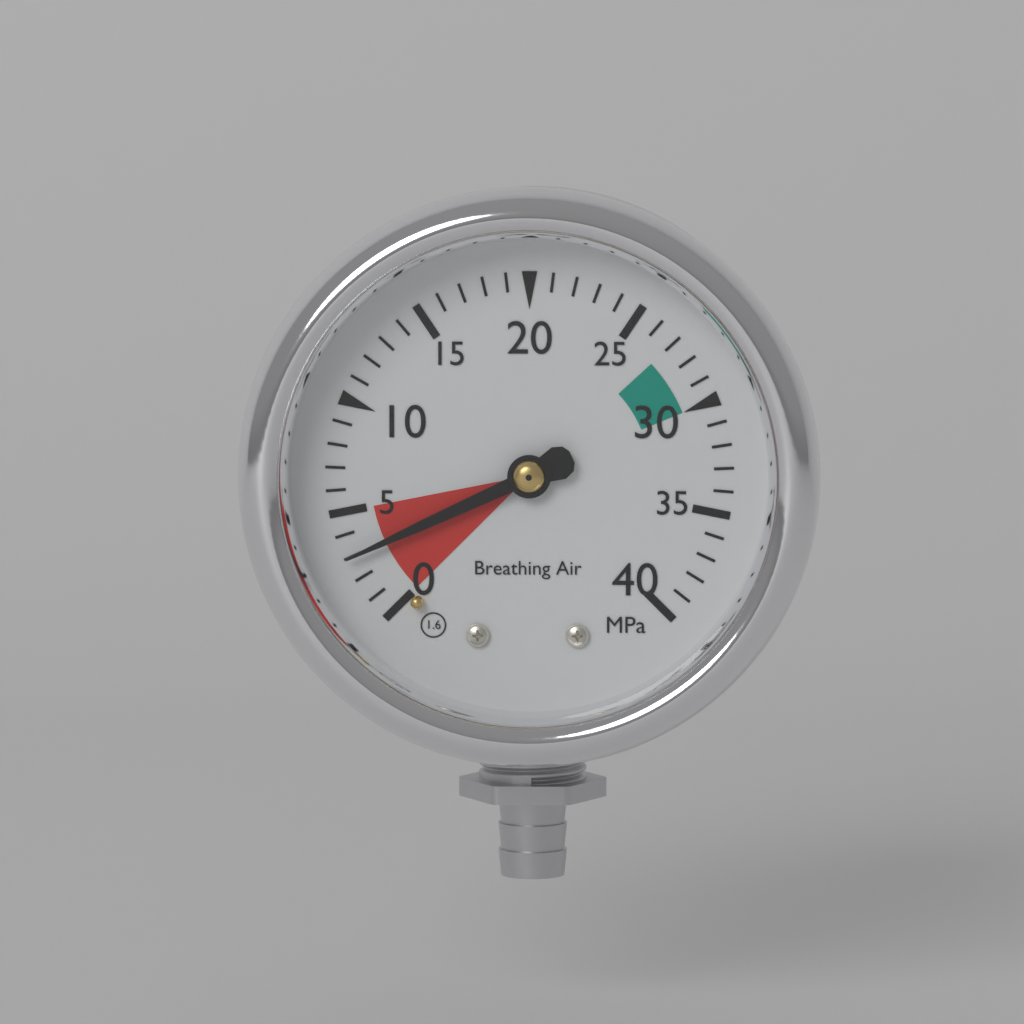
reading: 3 MPa
